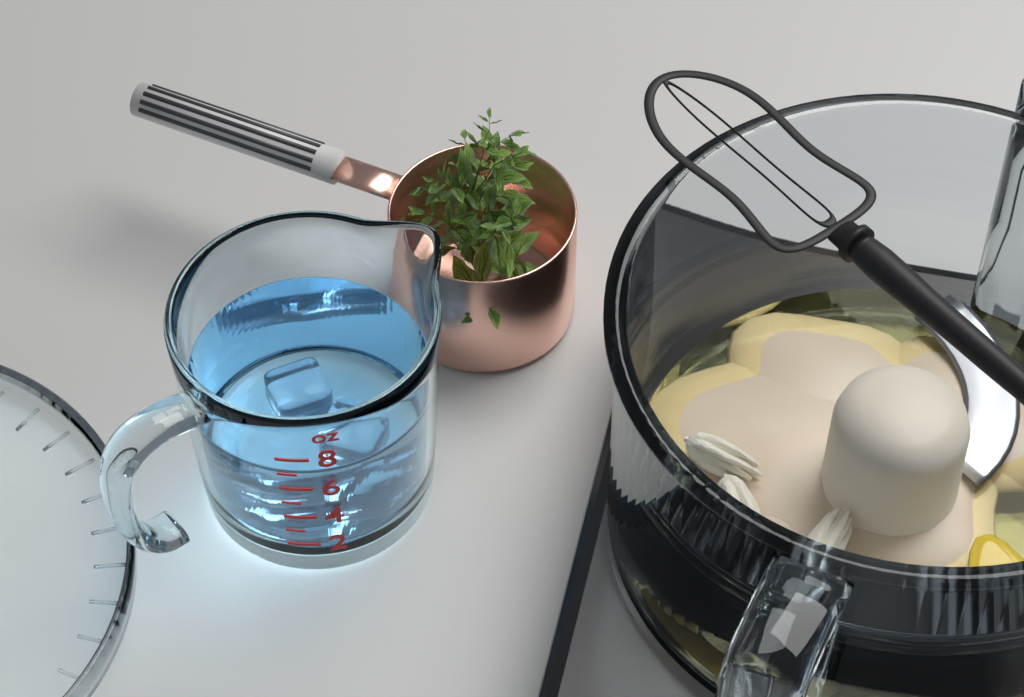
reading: 7 oz
